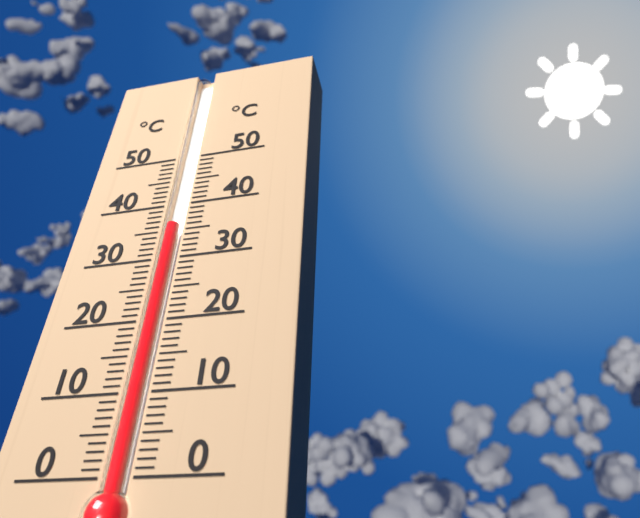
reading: 36 °C
